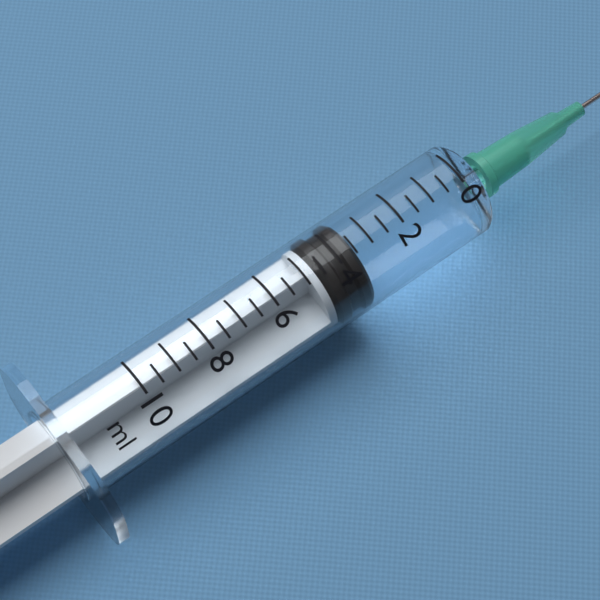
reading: 3.5 ml
